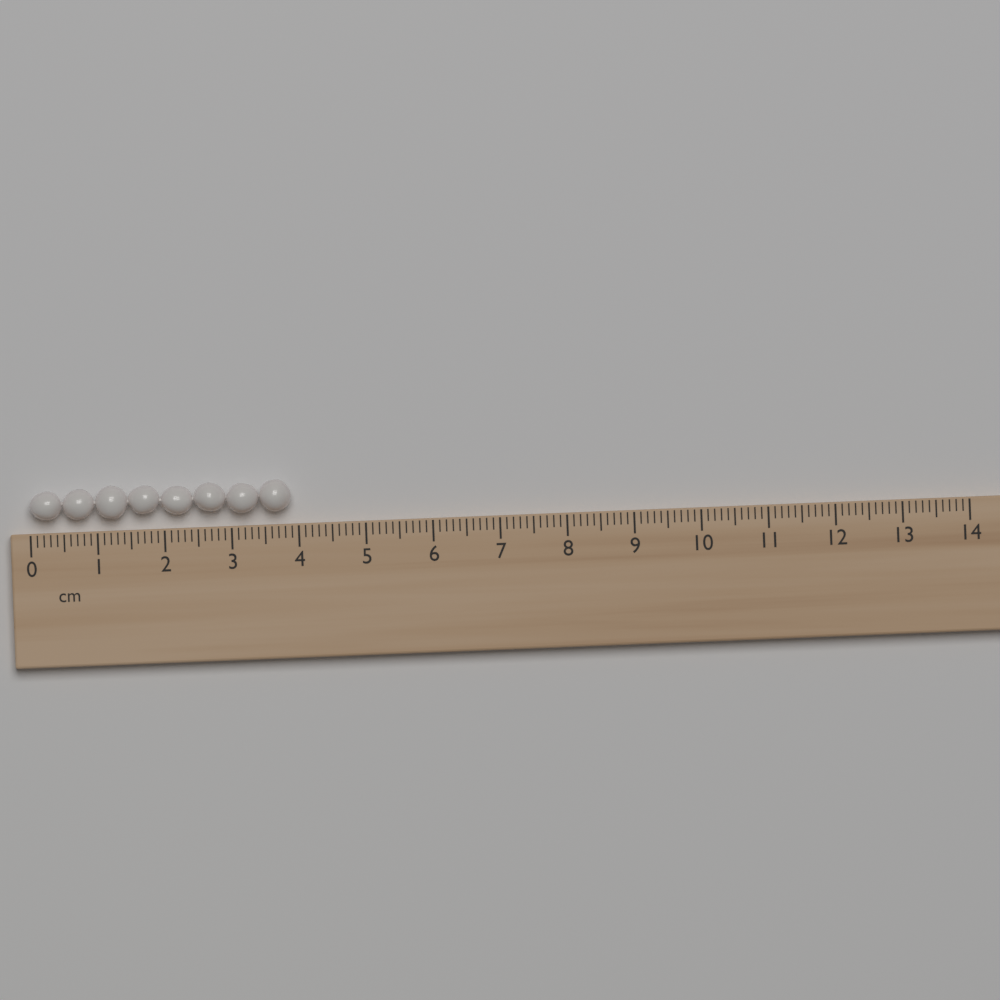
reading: 3.9 cm
